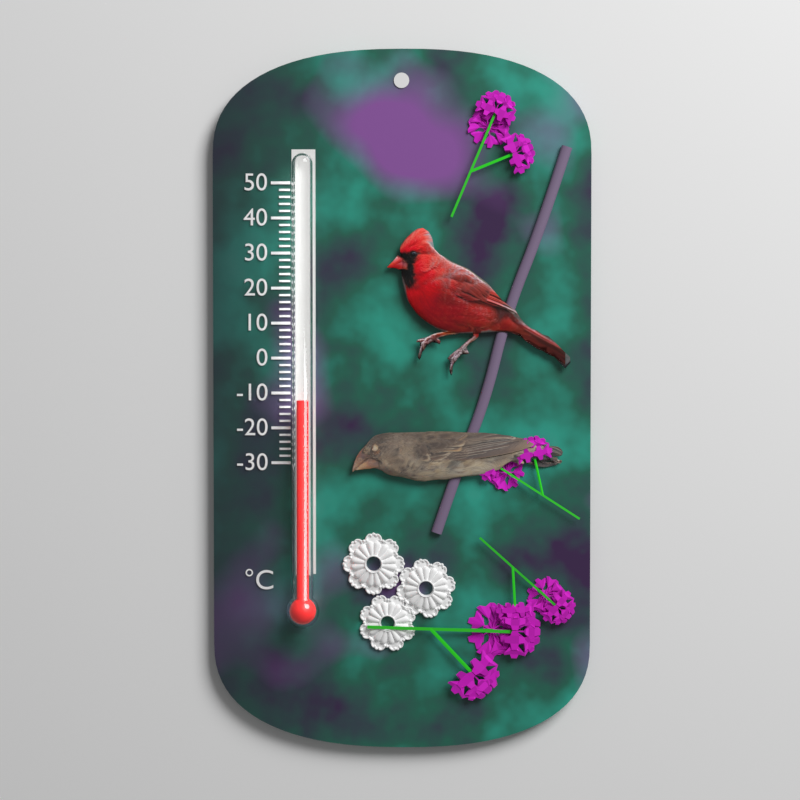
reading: -12 °C
